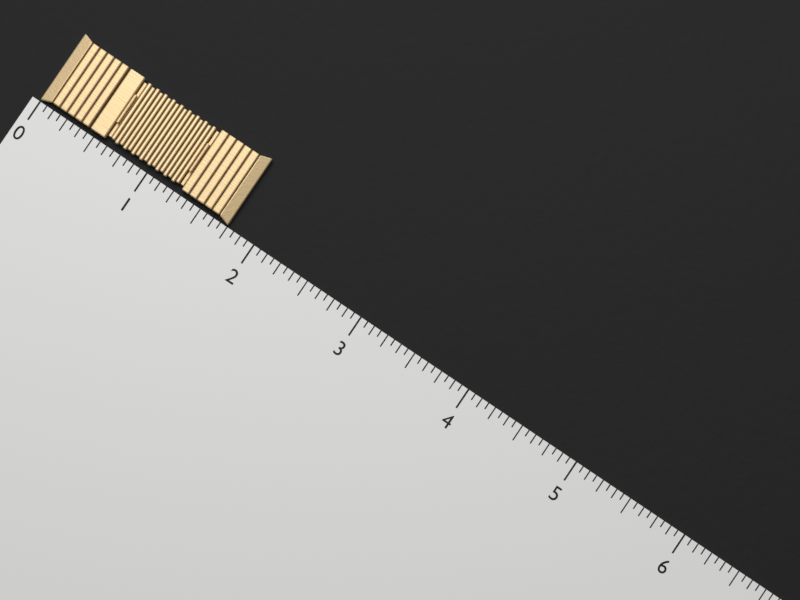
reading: 1.7500 (no unit)
